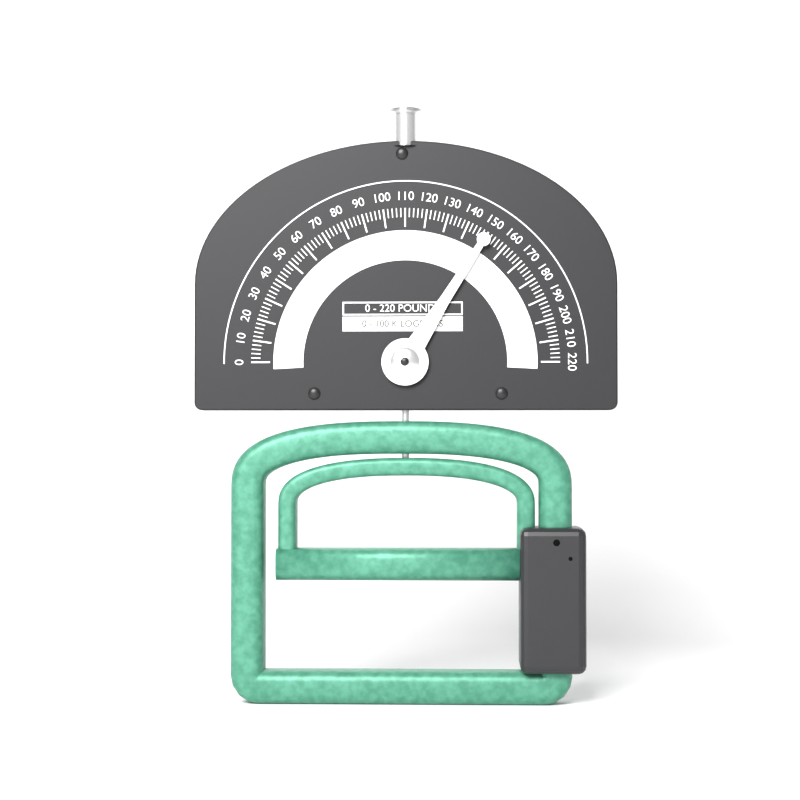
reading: 150 lb
